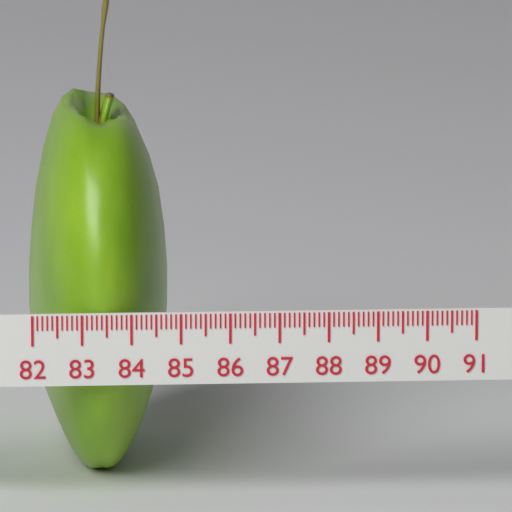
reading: 84.9 (no unit)
